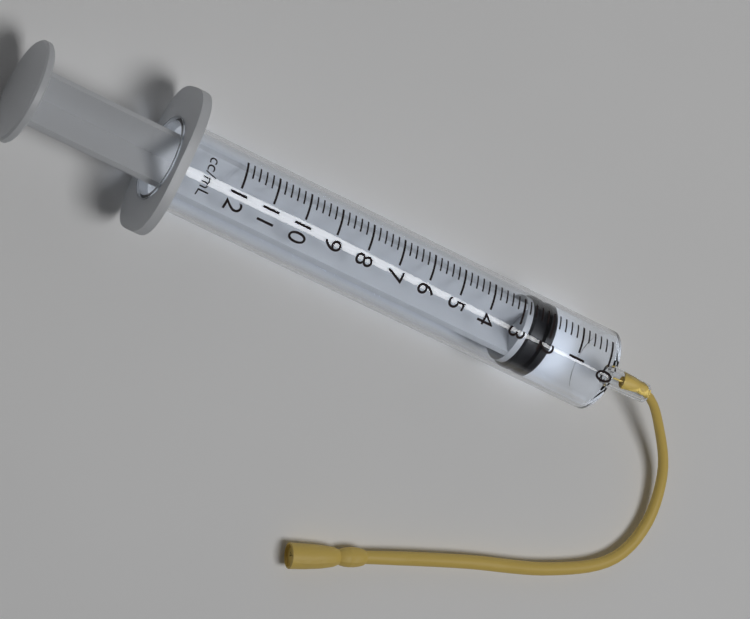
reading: 1.8 ml
